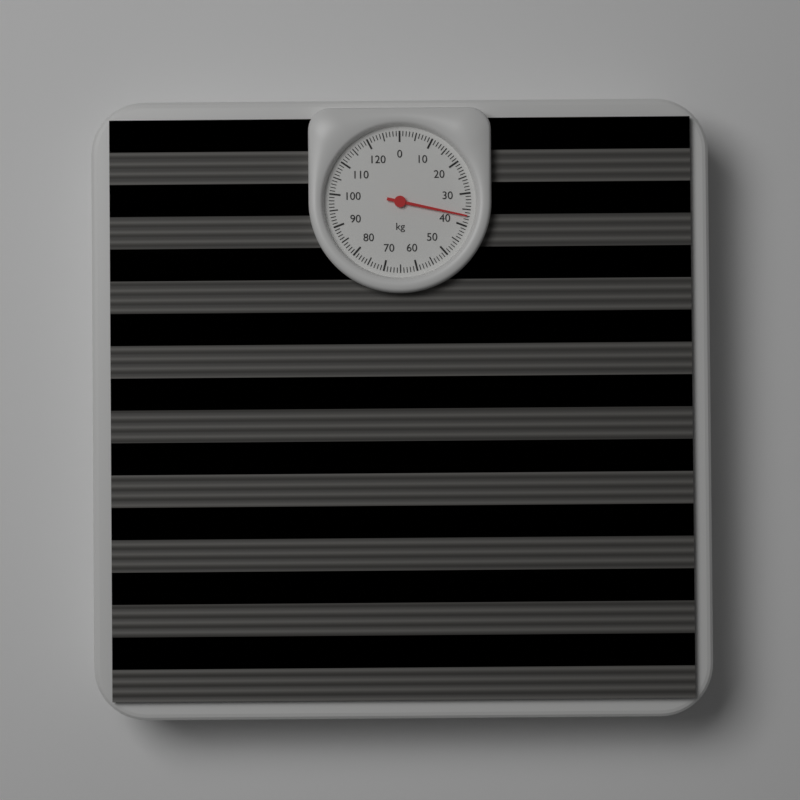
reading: 37 kg
